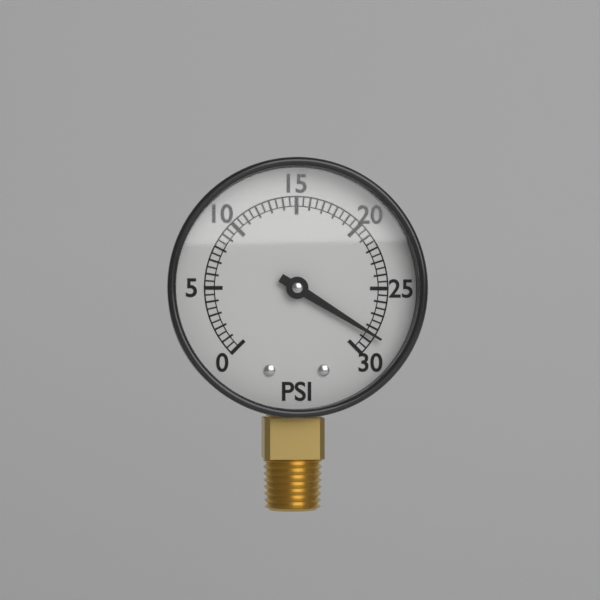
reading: 28.5 psi
